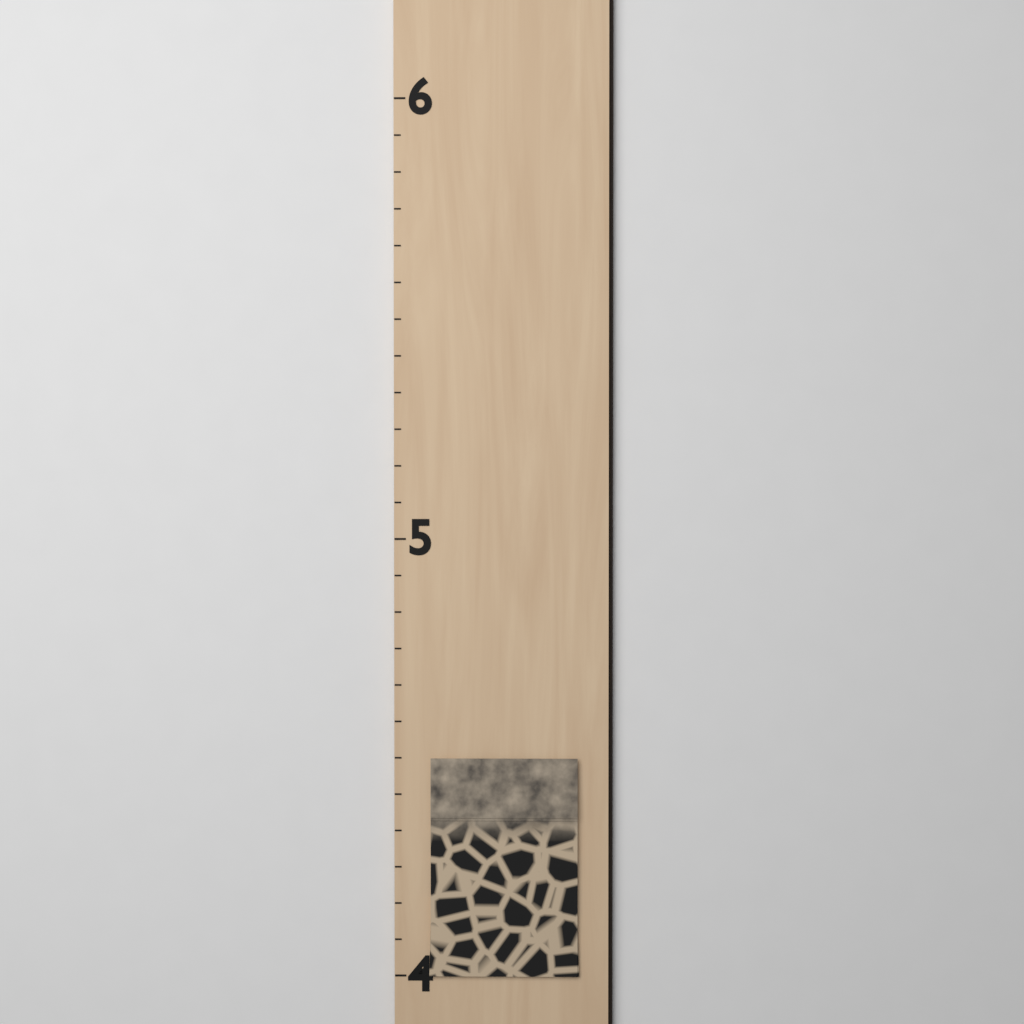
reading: 4.500000 (no unit)
